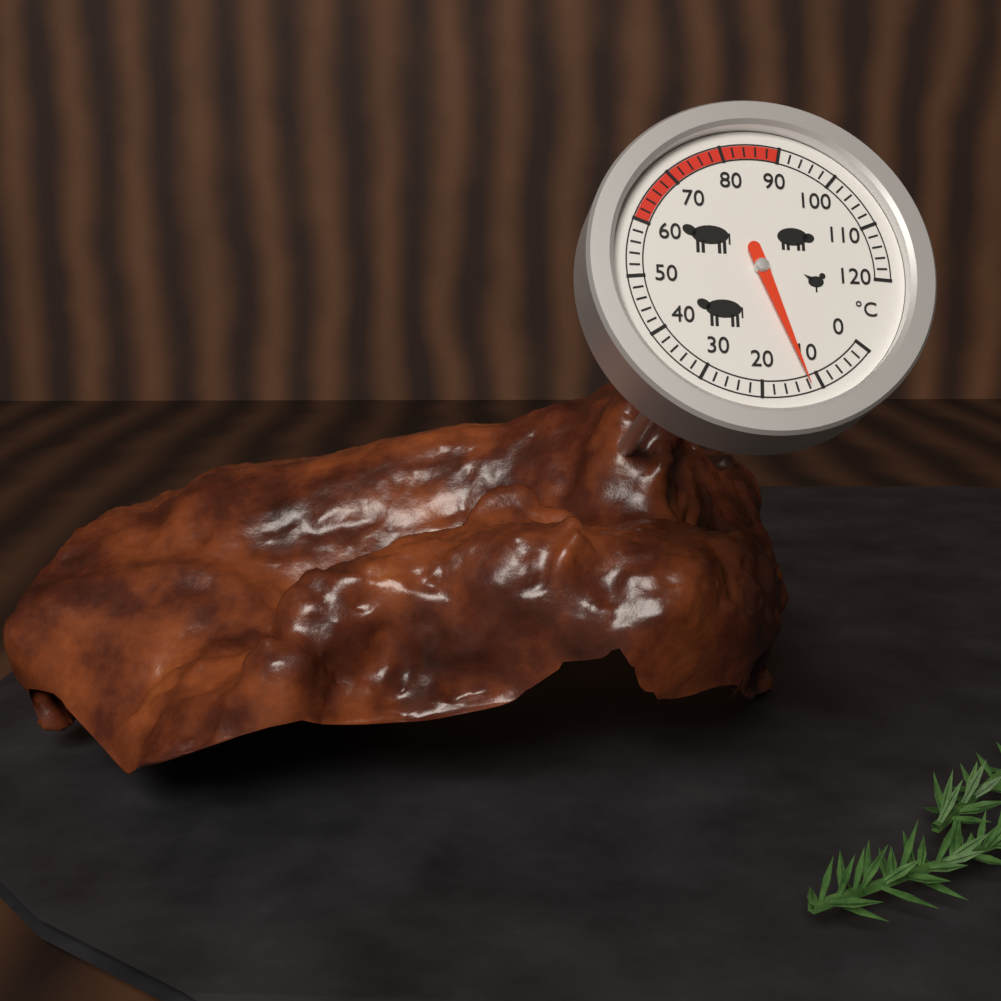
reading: 12 °C
